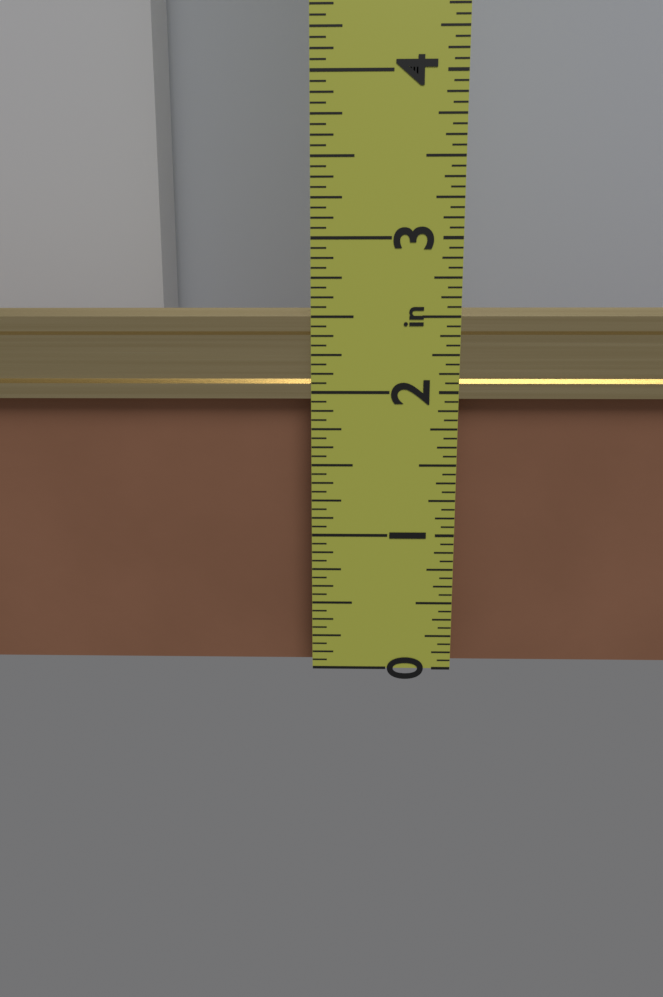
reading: 2.5625 in
